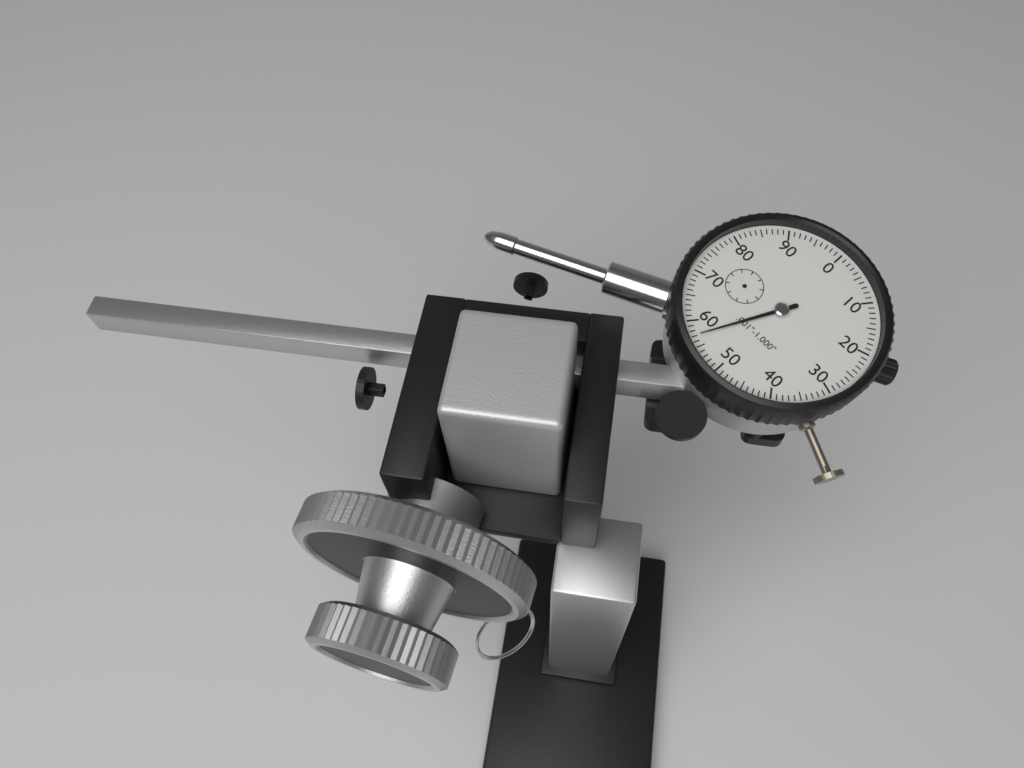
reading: 0.057 in
